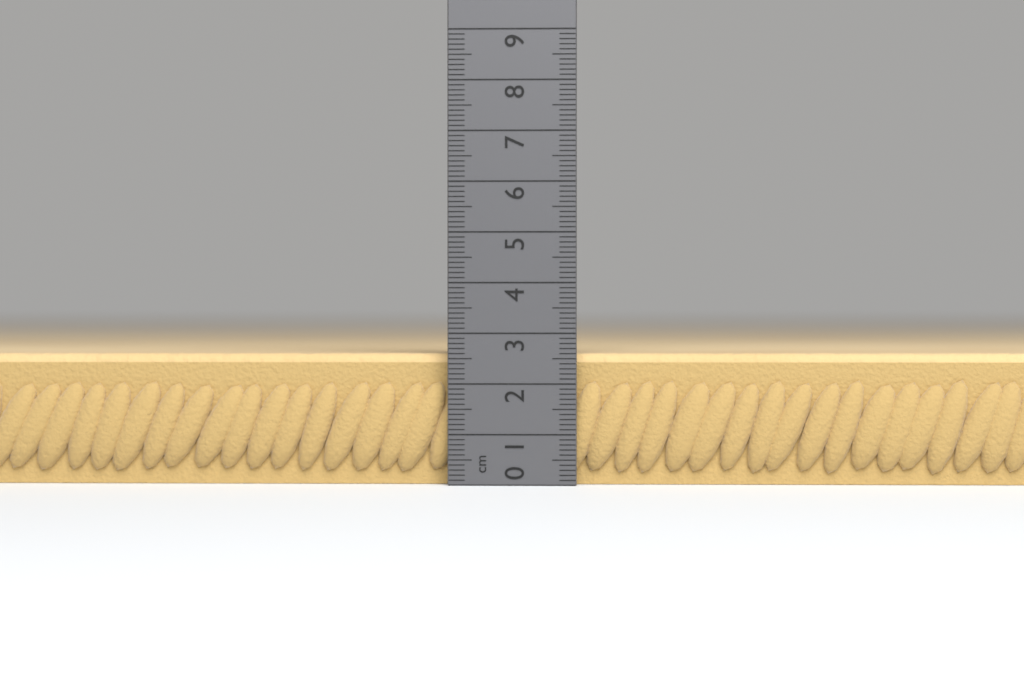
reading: 2.6 cm
